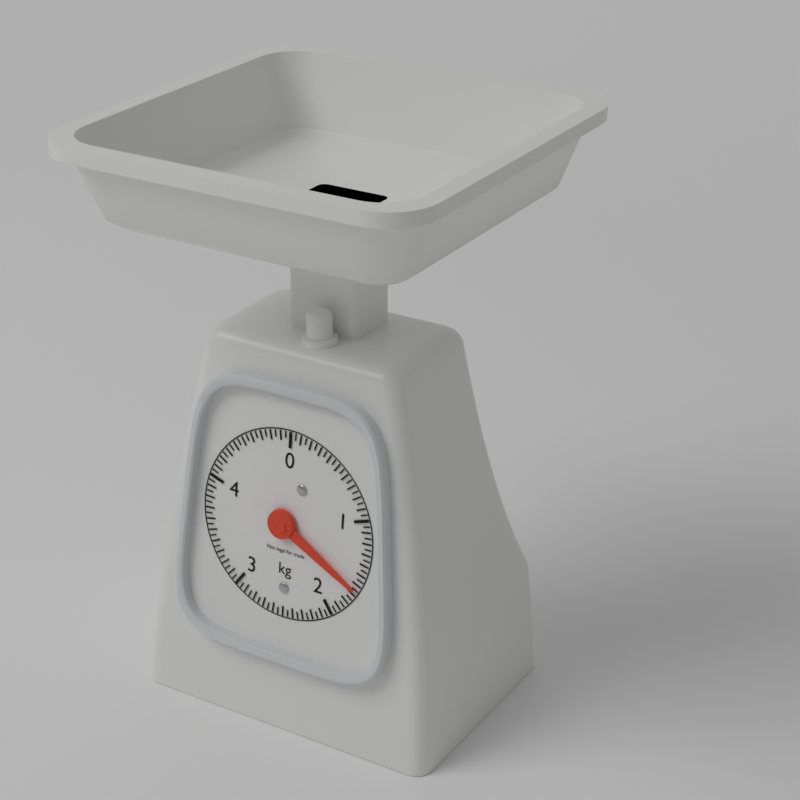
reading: 1.65 kg
